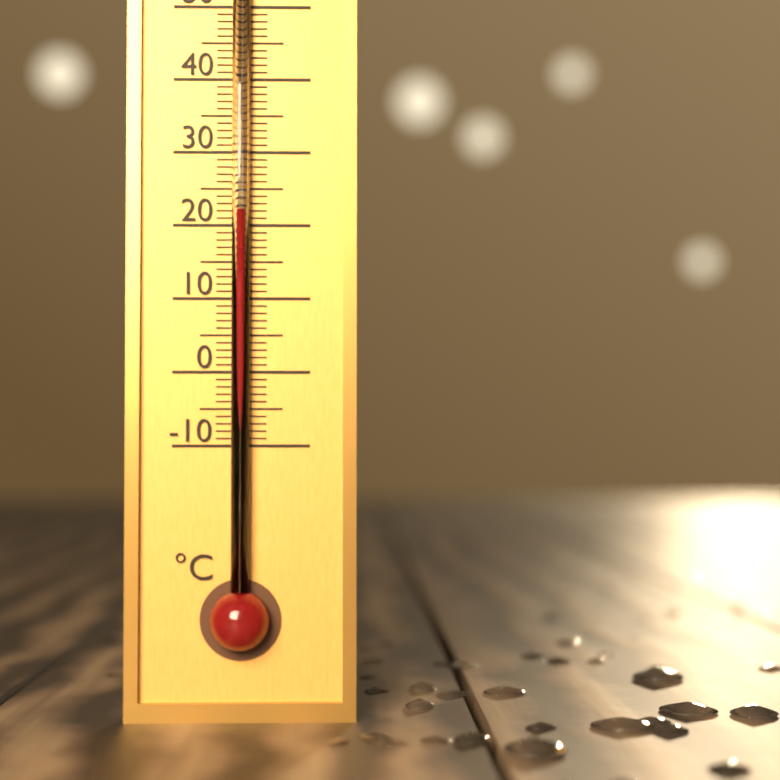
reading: 22 °C
